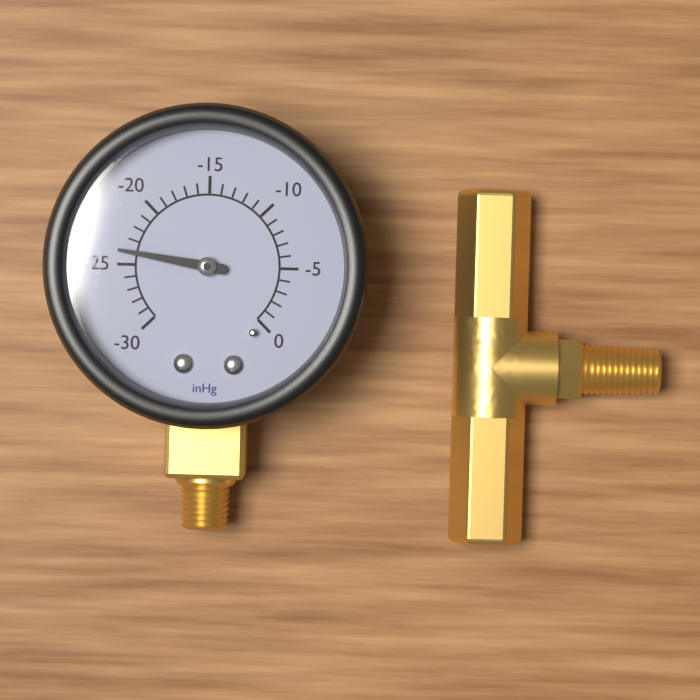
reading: -24 inHg
